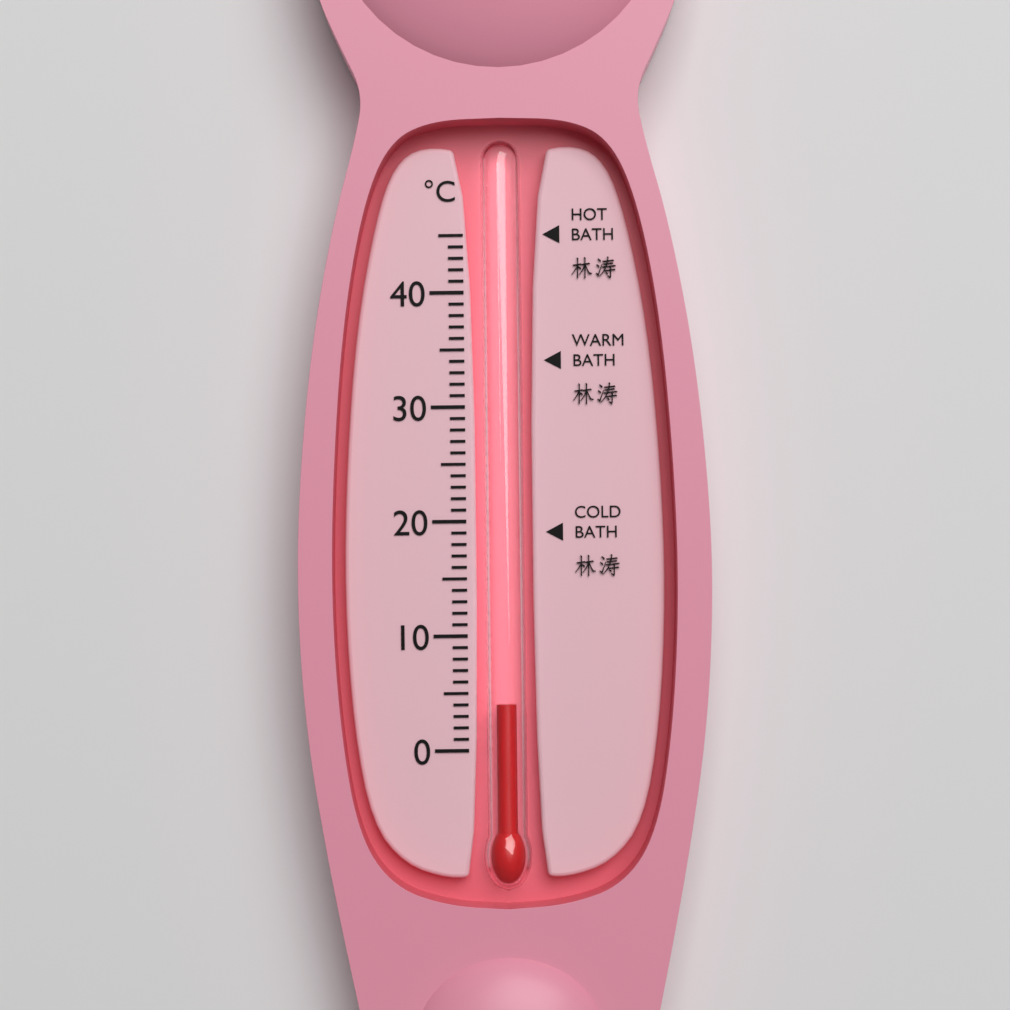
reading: 4 °C
